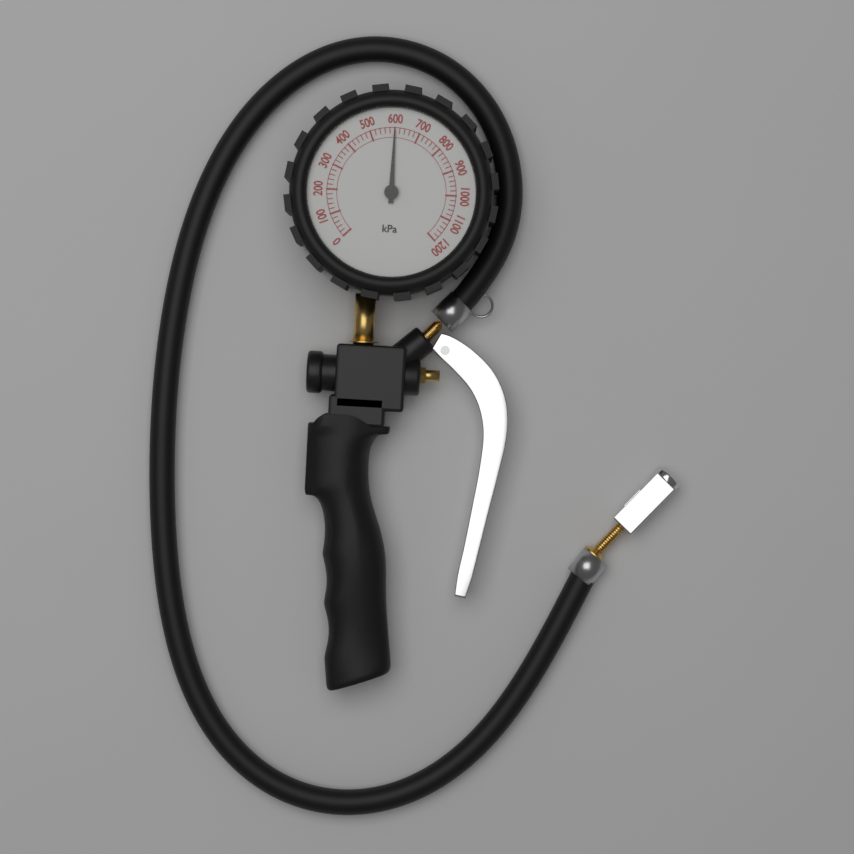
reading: 600 kPa
